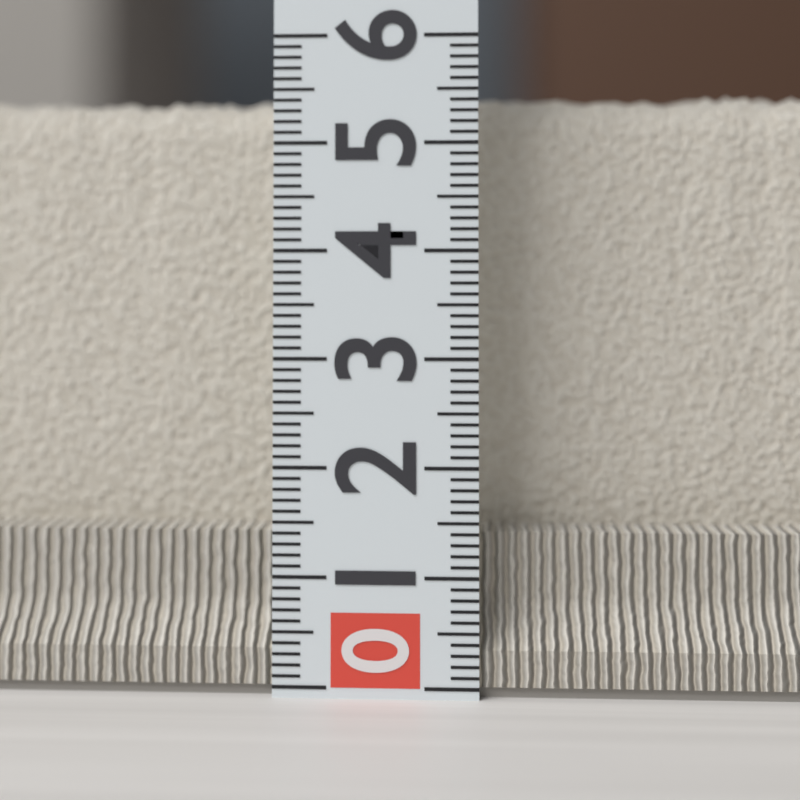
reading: 5.6 (no unit)
